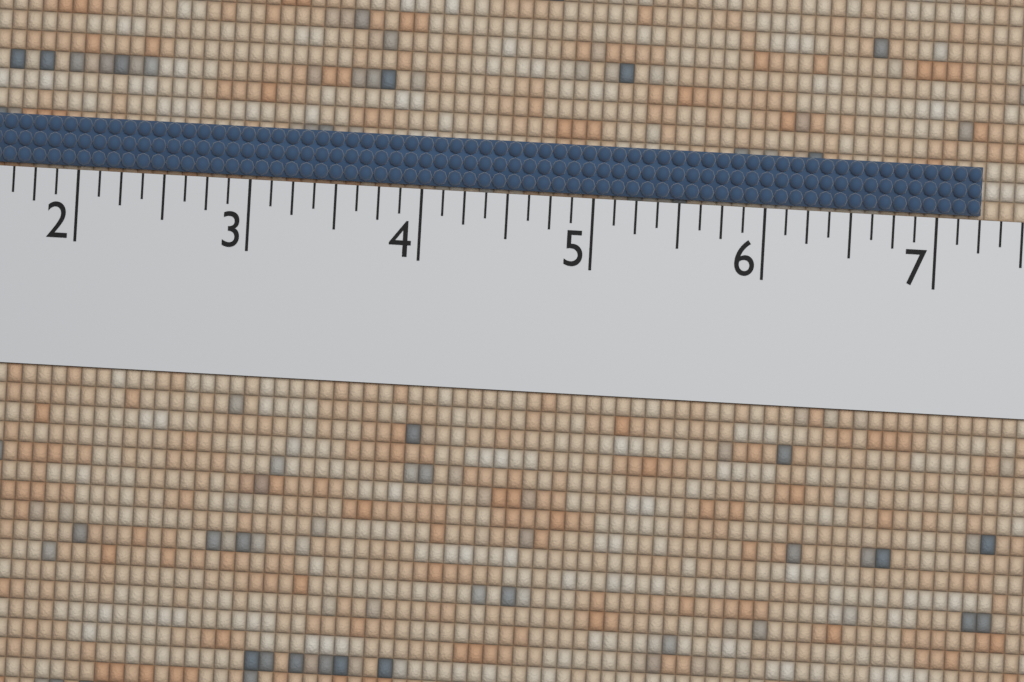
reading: 7.250 (no unit)
